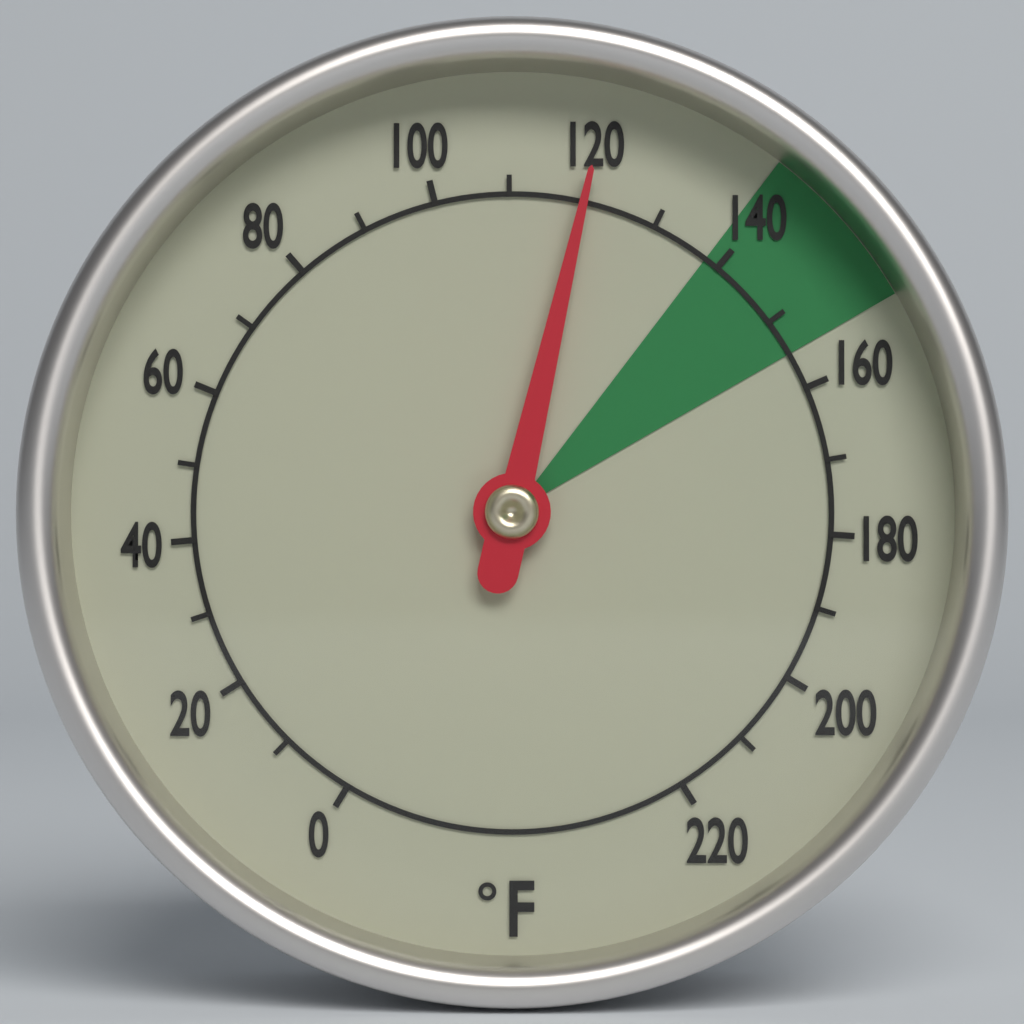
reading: 120 °F
